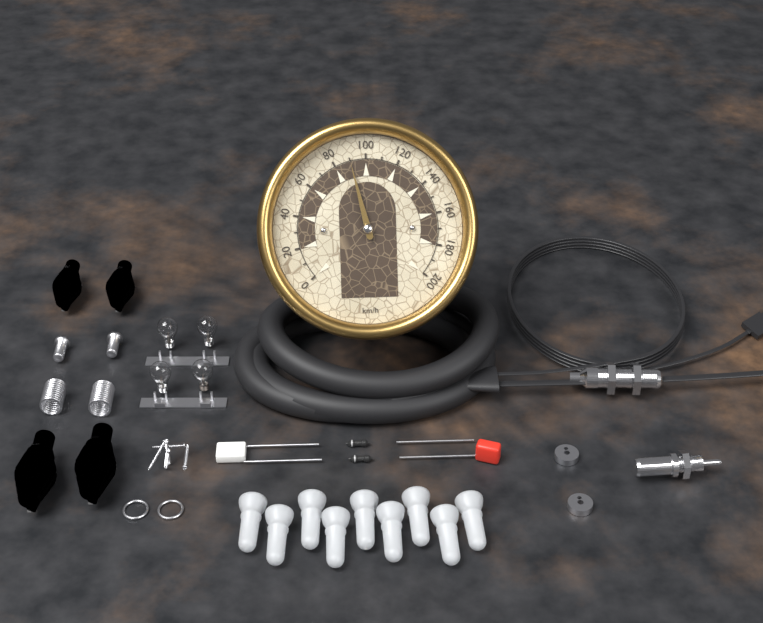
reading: 90 km/h
